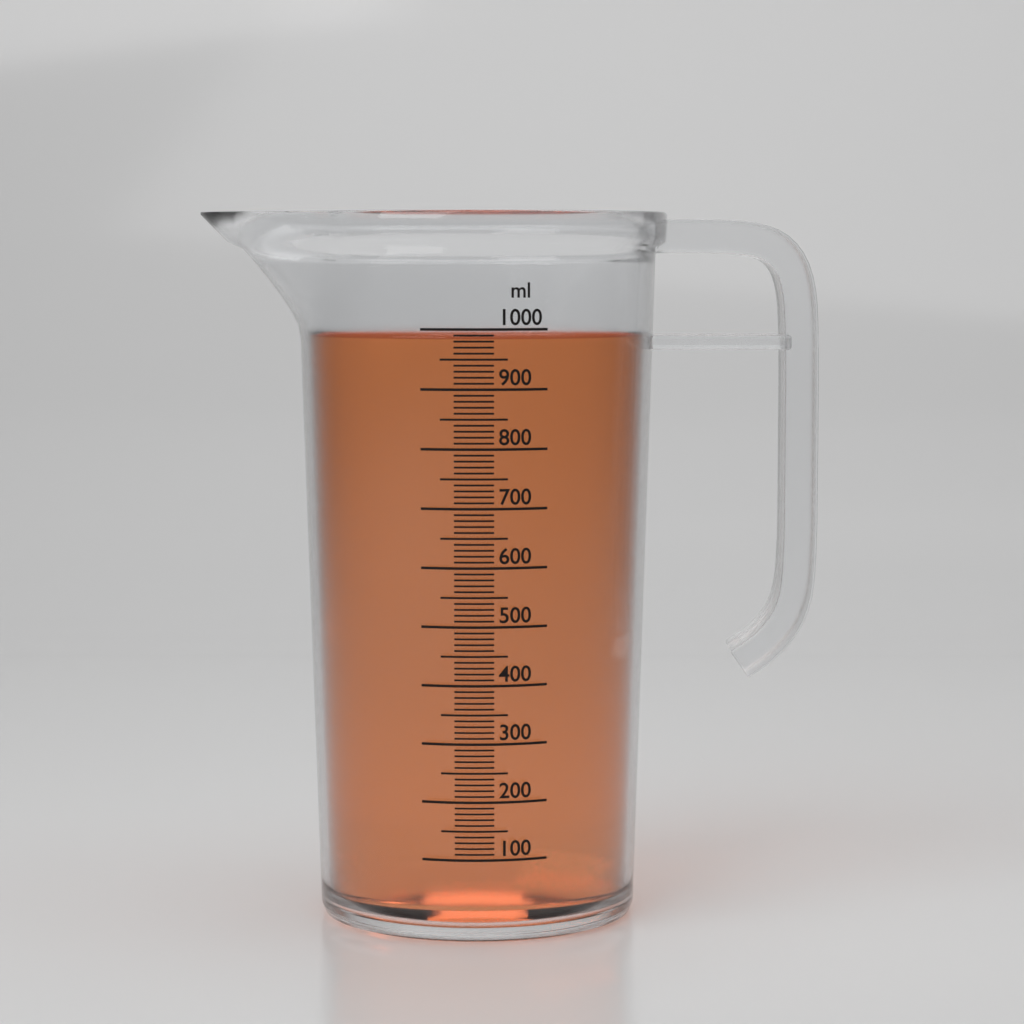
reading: 990 ml
